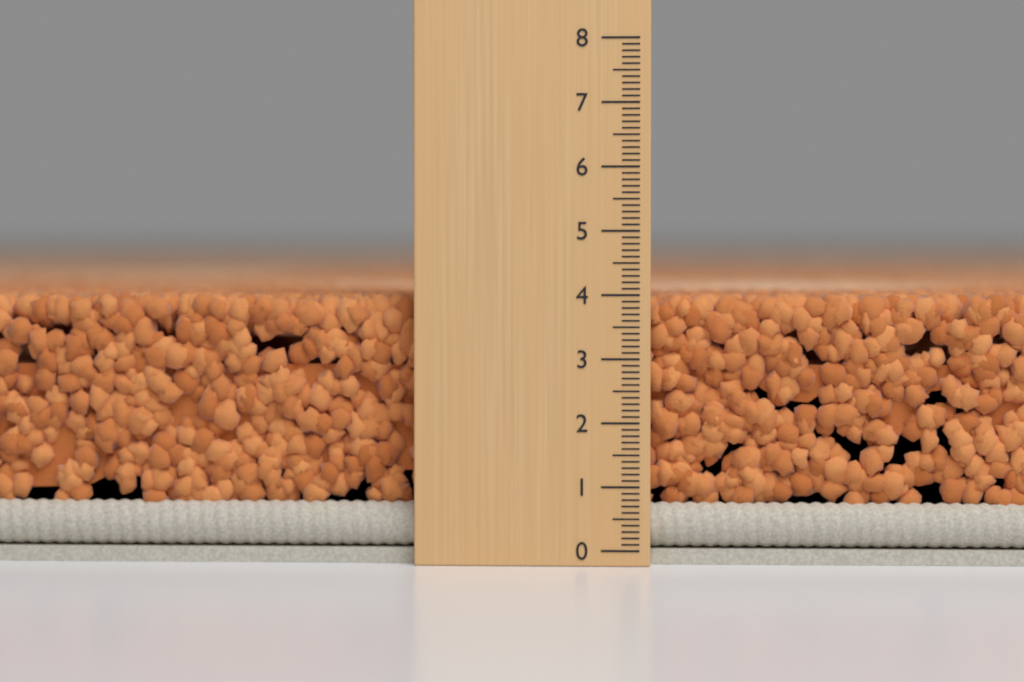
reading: 4.0 (no unit)
